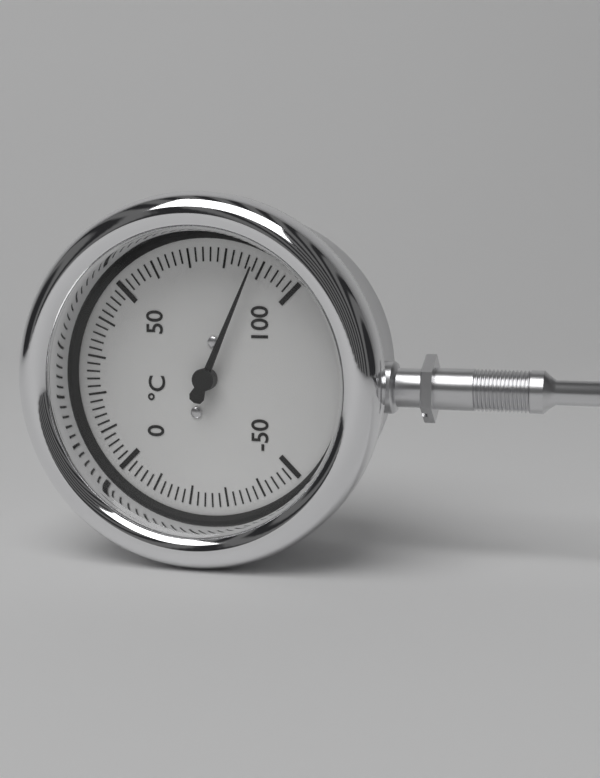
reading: 88 °C
